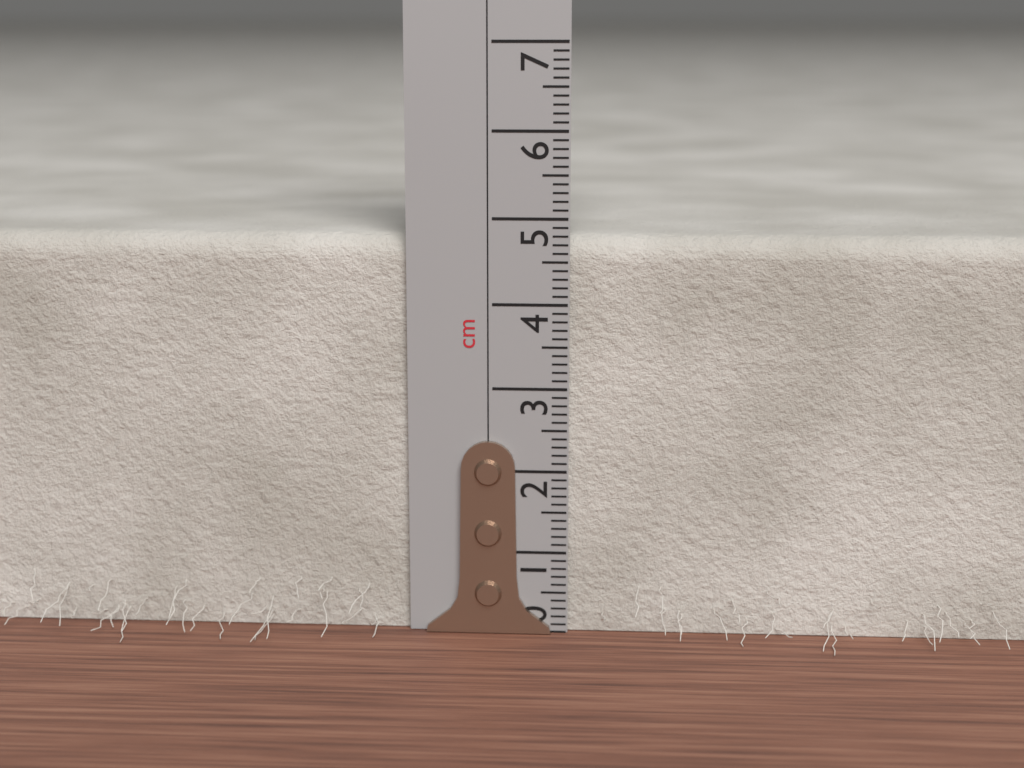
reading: 4.8 cm
